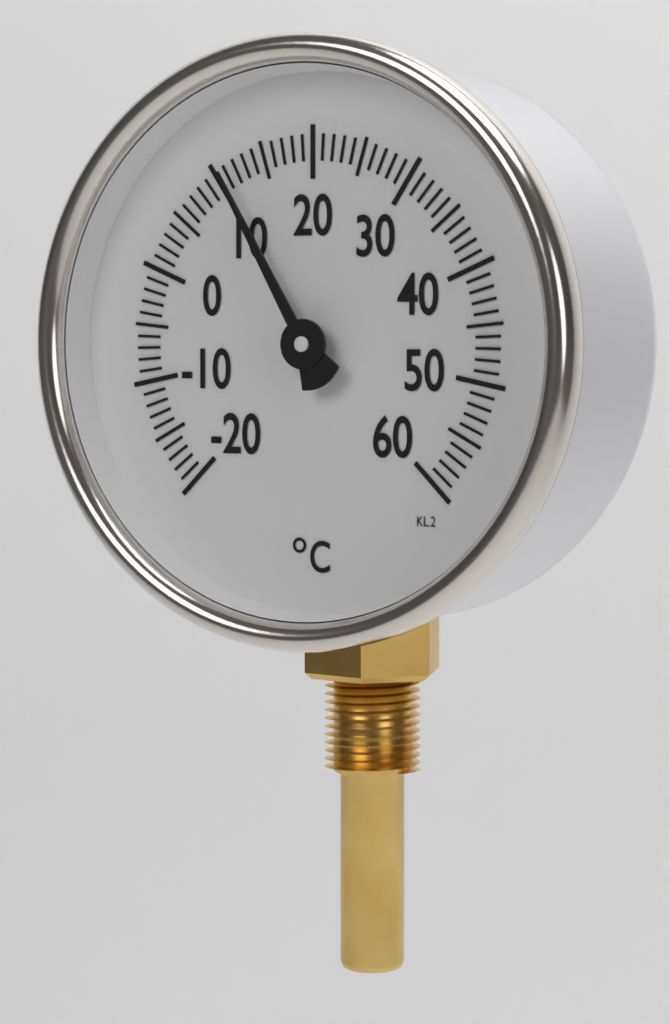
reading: 11 °C
